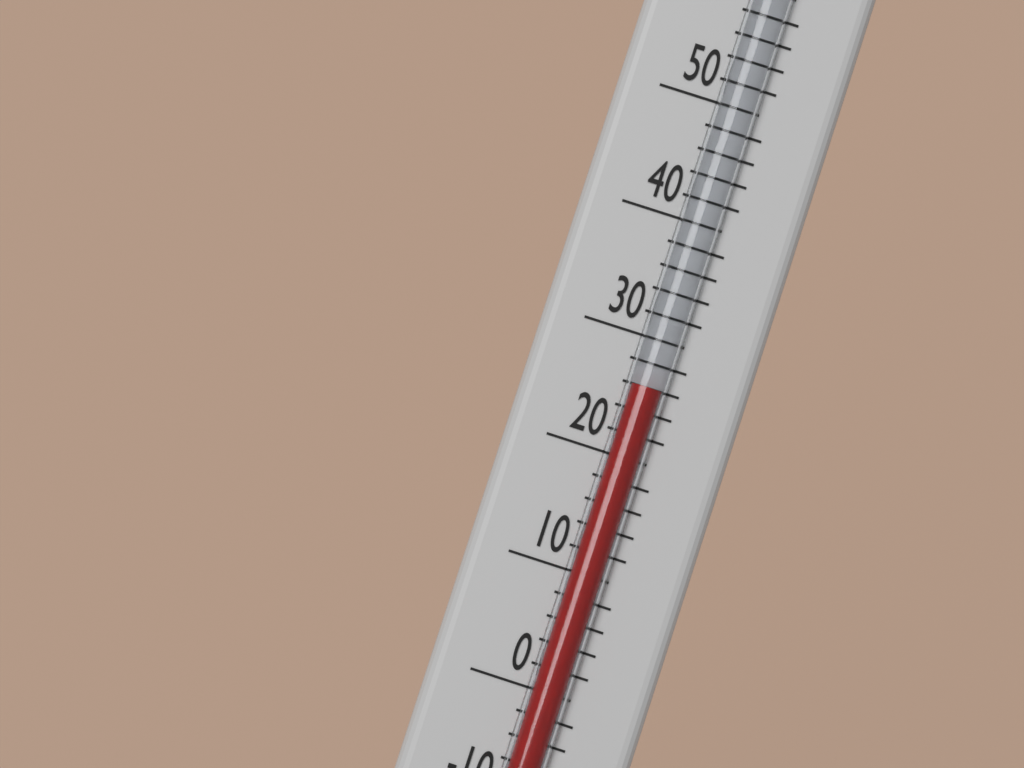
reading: 26 °F
